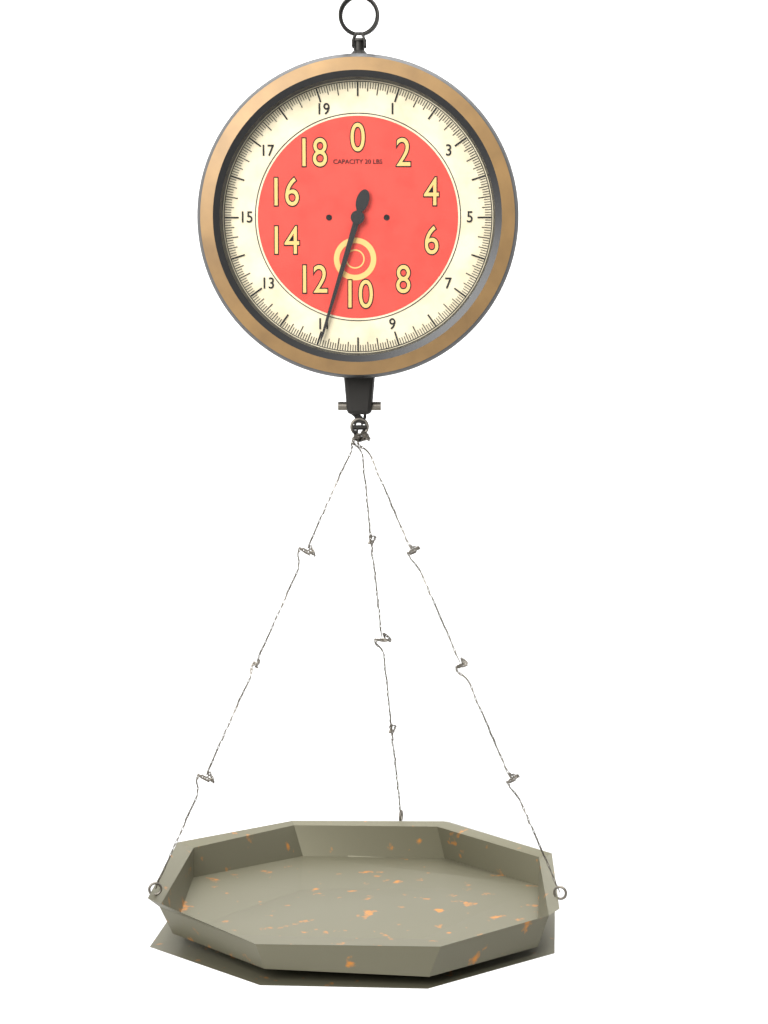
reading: 10.9375 lbs
